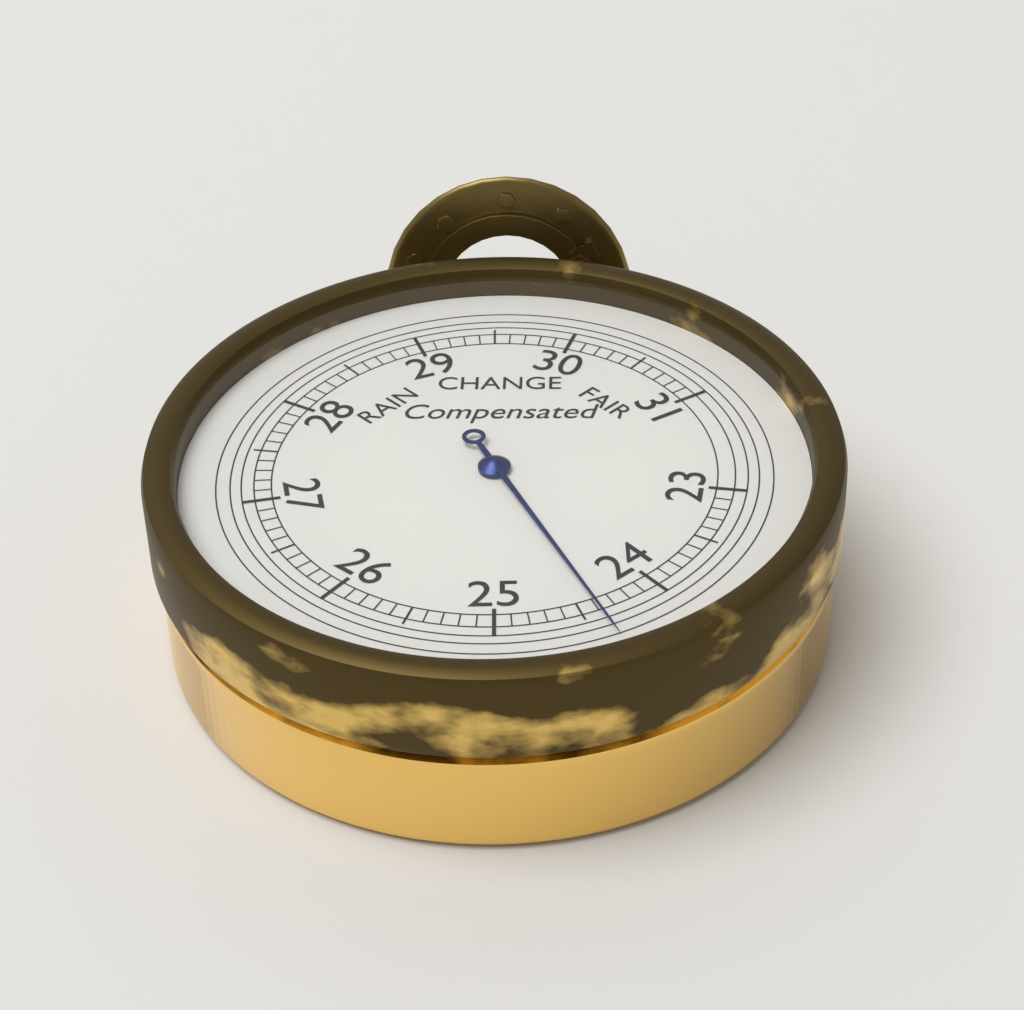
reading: 24.4 inHg
